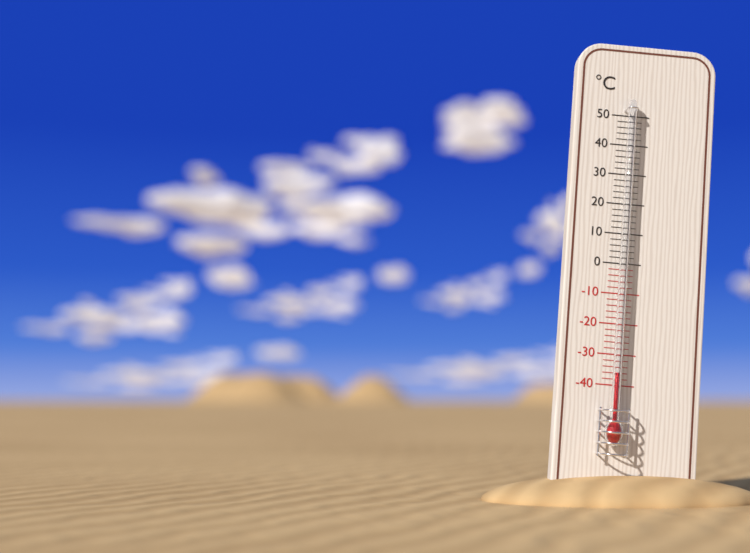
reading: -36 °C
